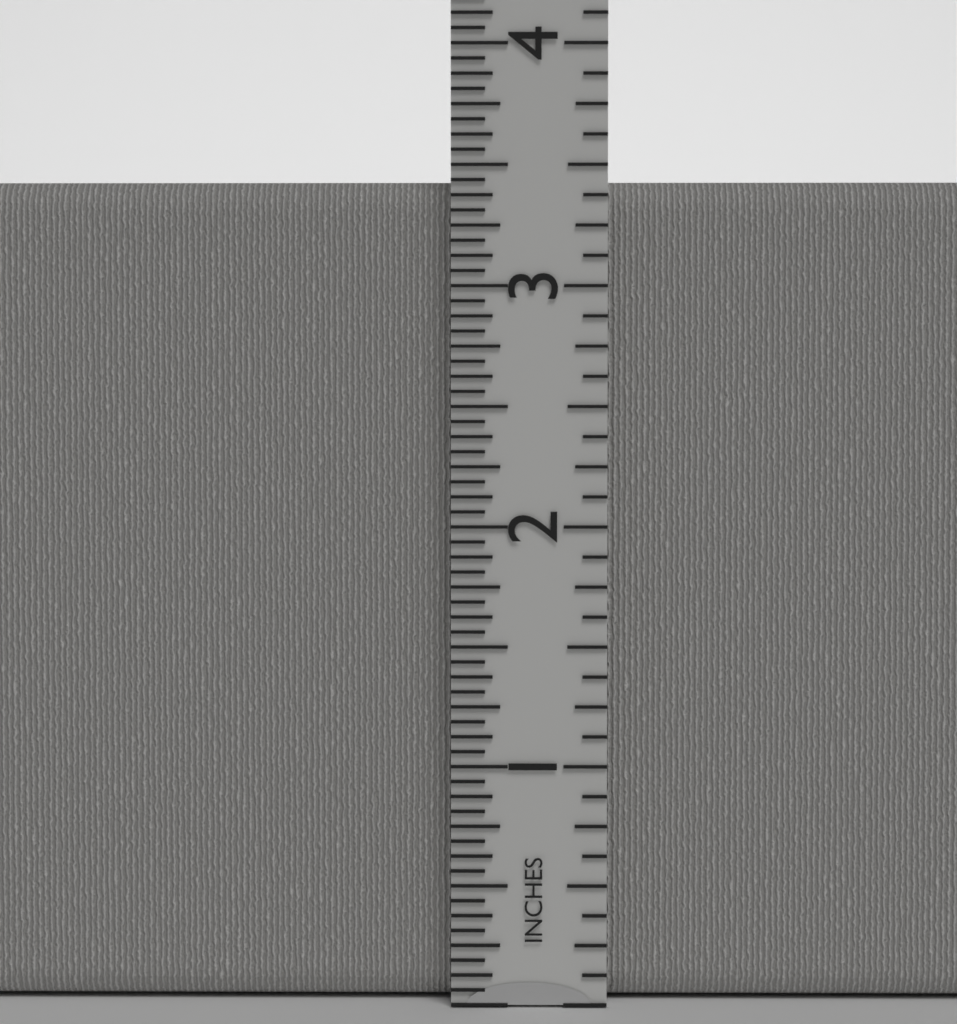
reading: 3.4375 in
